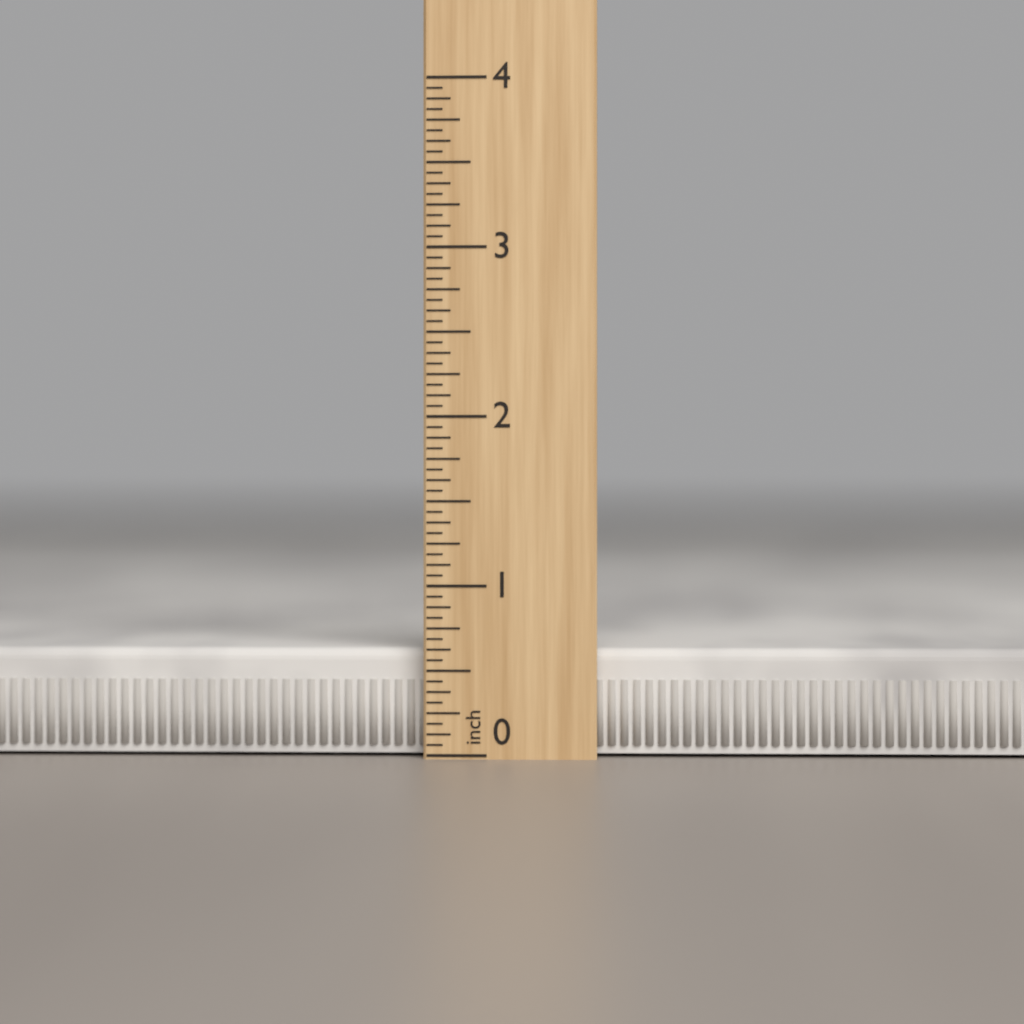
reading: 0.6250 inch
